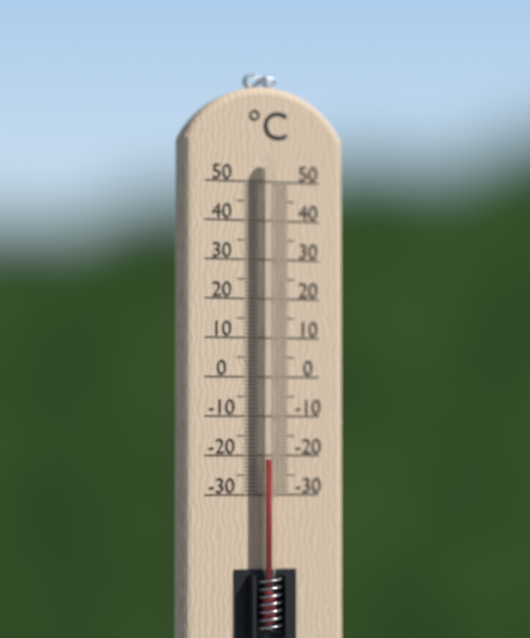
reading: -21 °C
